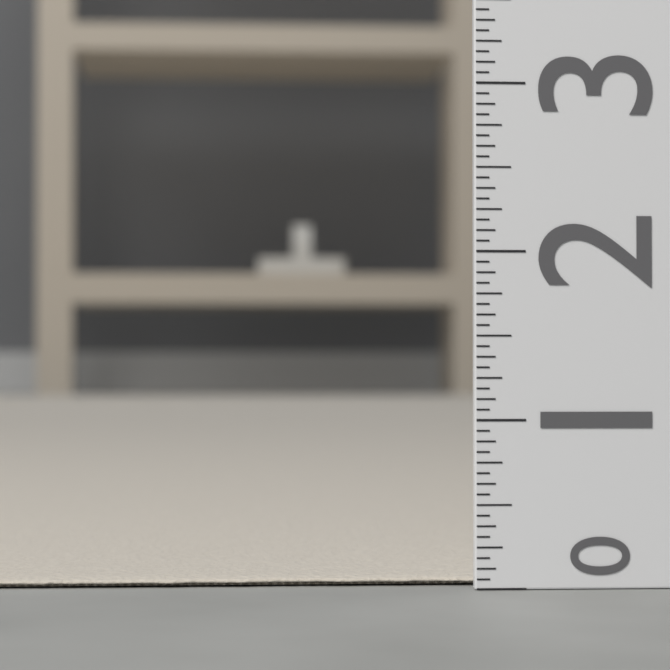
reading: 0.0625 (no unit)
